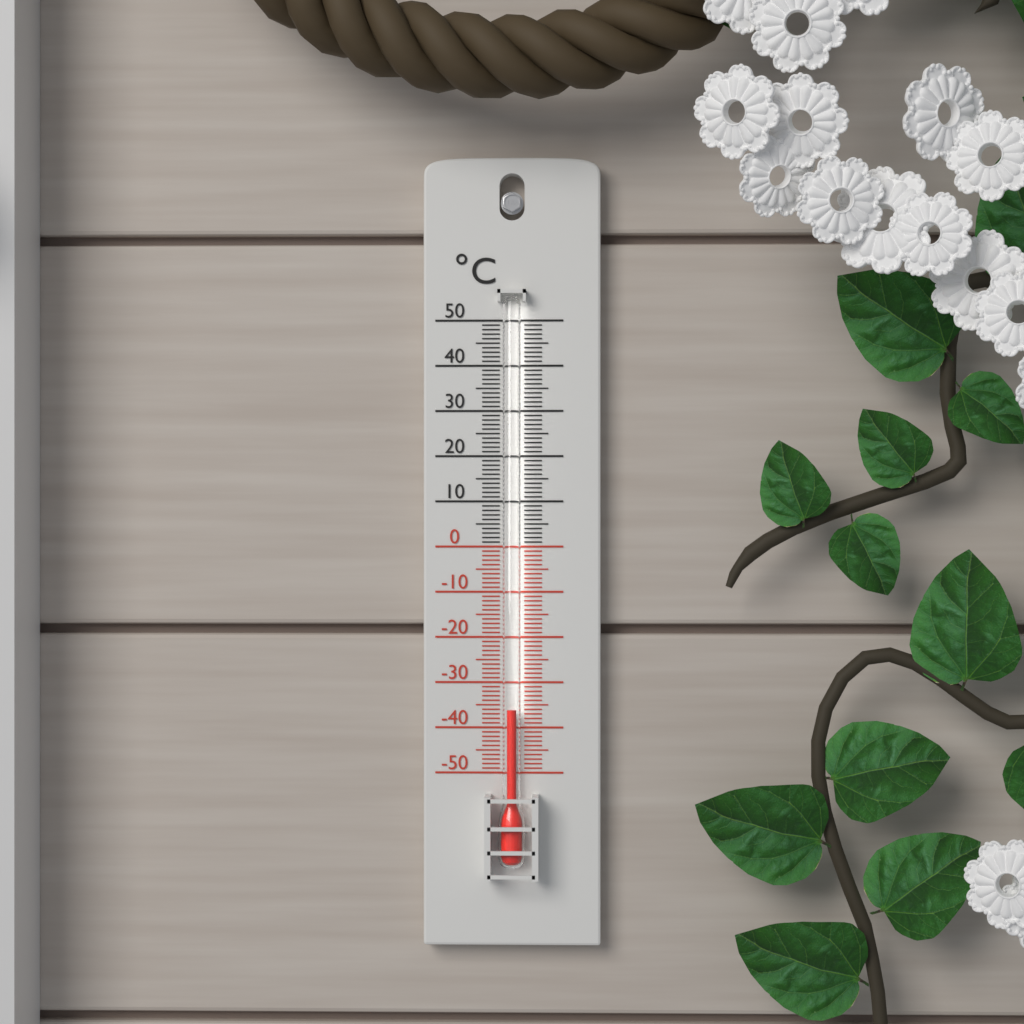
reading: -36 °C
